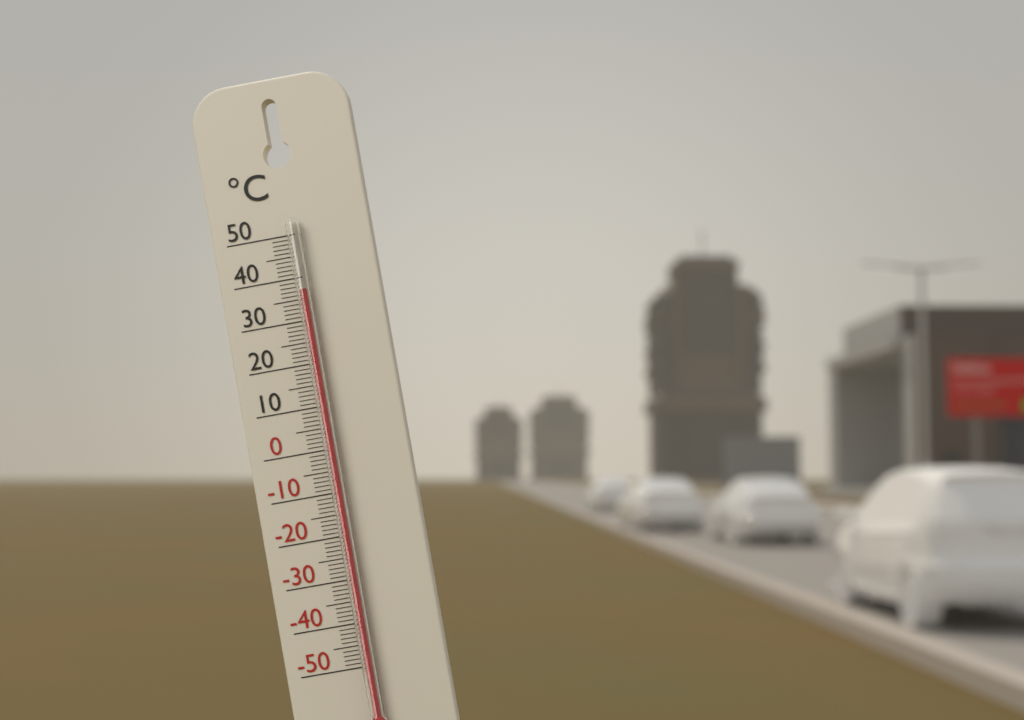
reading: 37 °C
